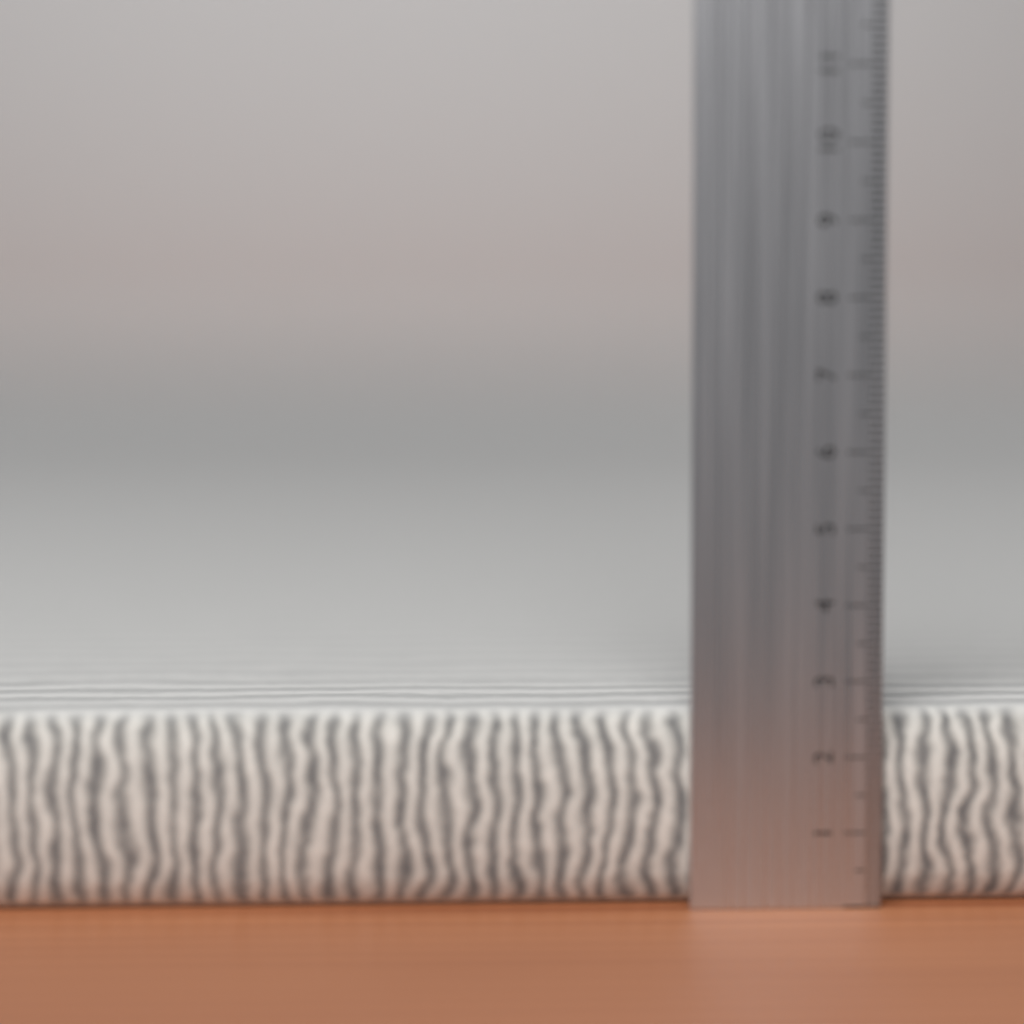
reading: 2.6 cm
